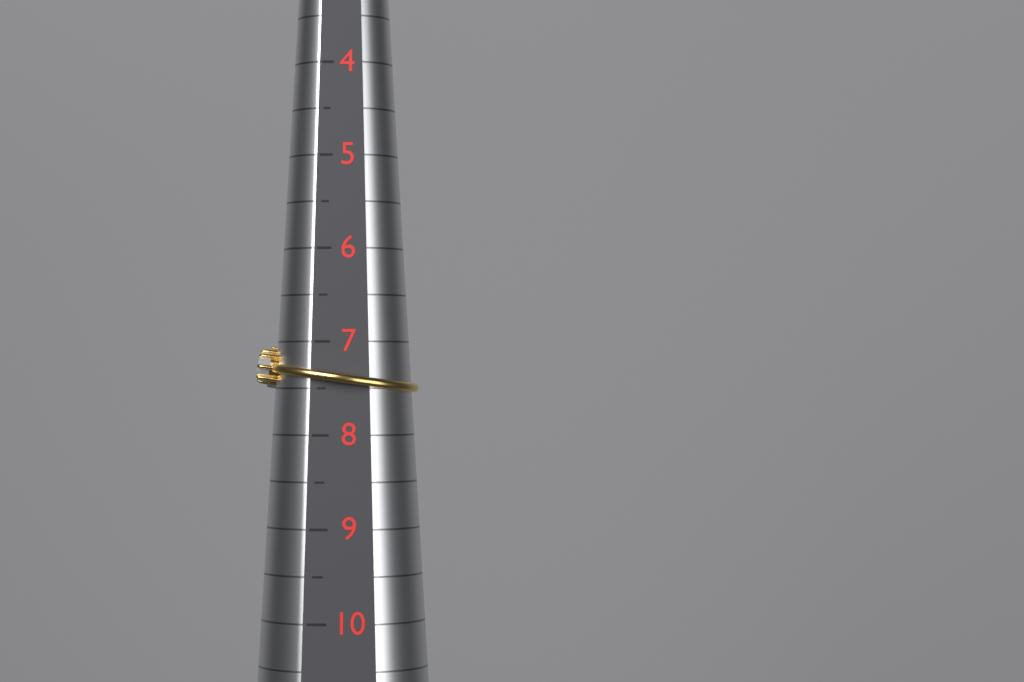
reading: 7.5 (no unit)
